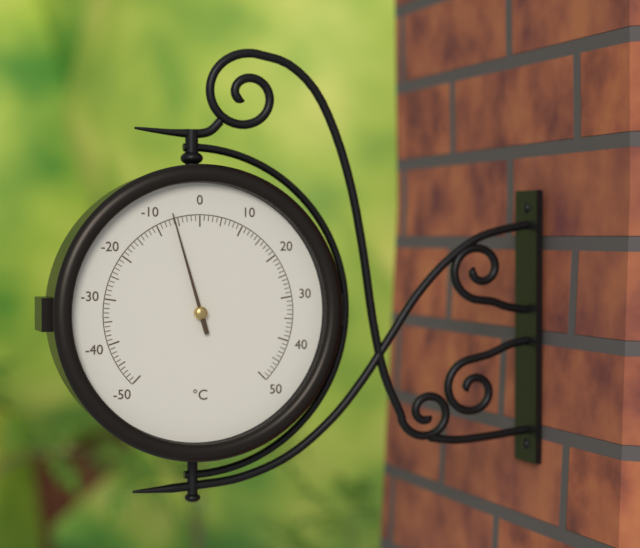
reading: -6 °C
